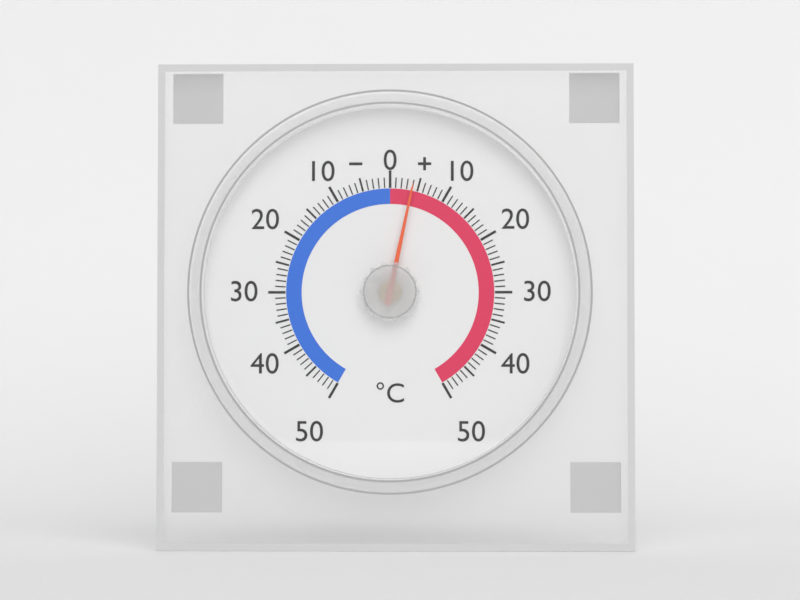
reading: 4 °C
